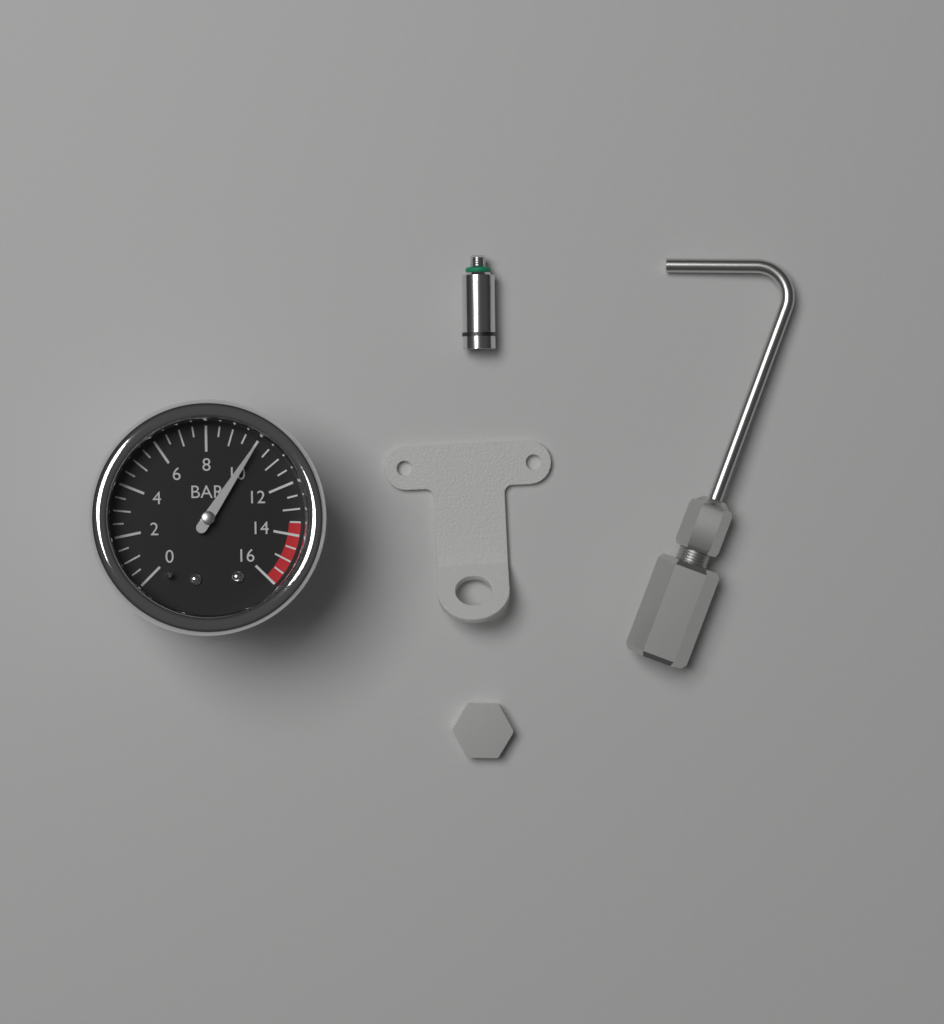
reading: 10.0 bar
